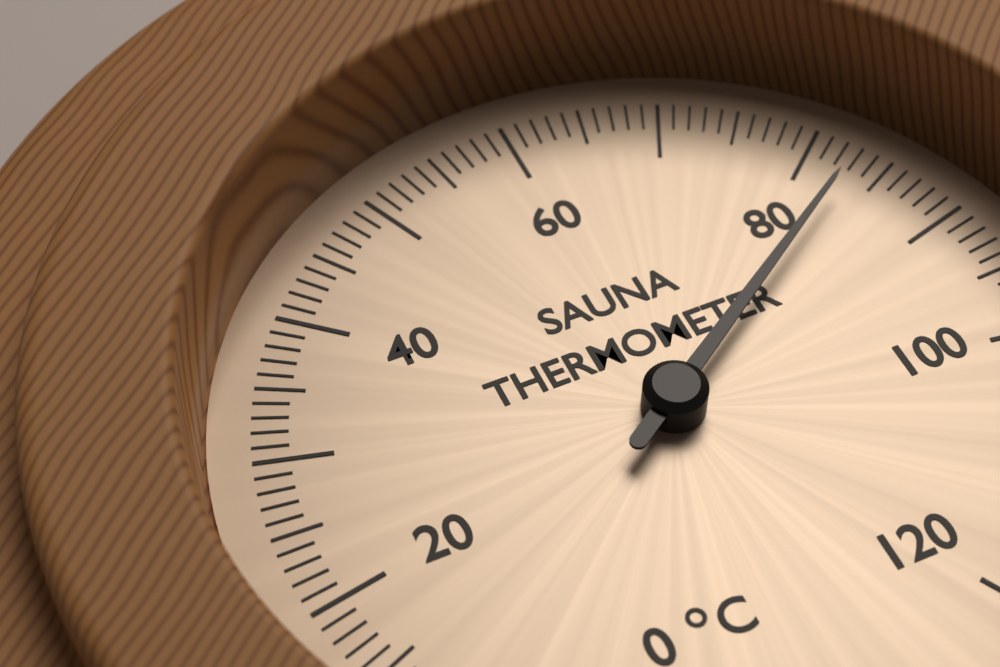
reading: 83 °C
